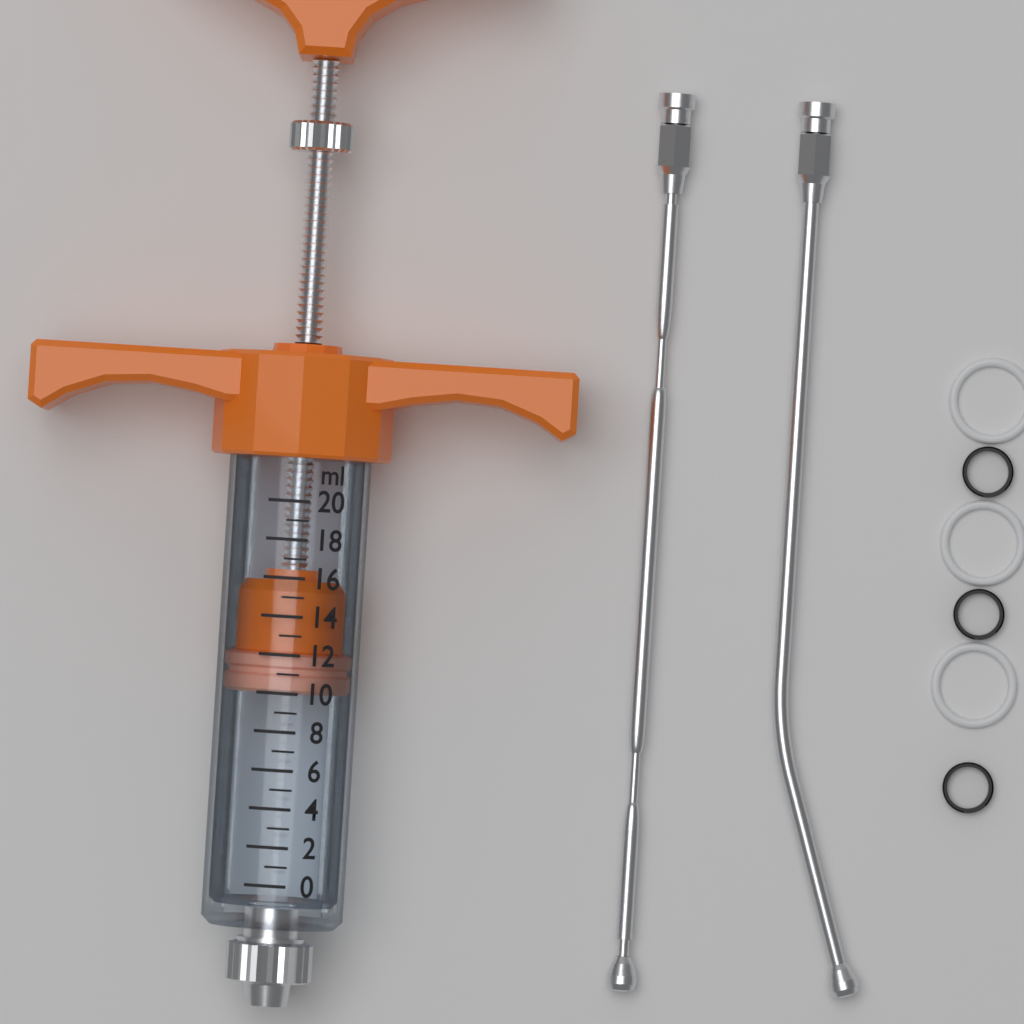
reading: 10 ml
